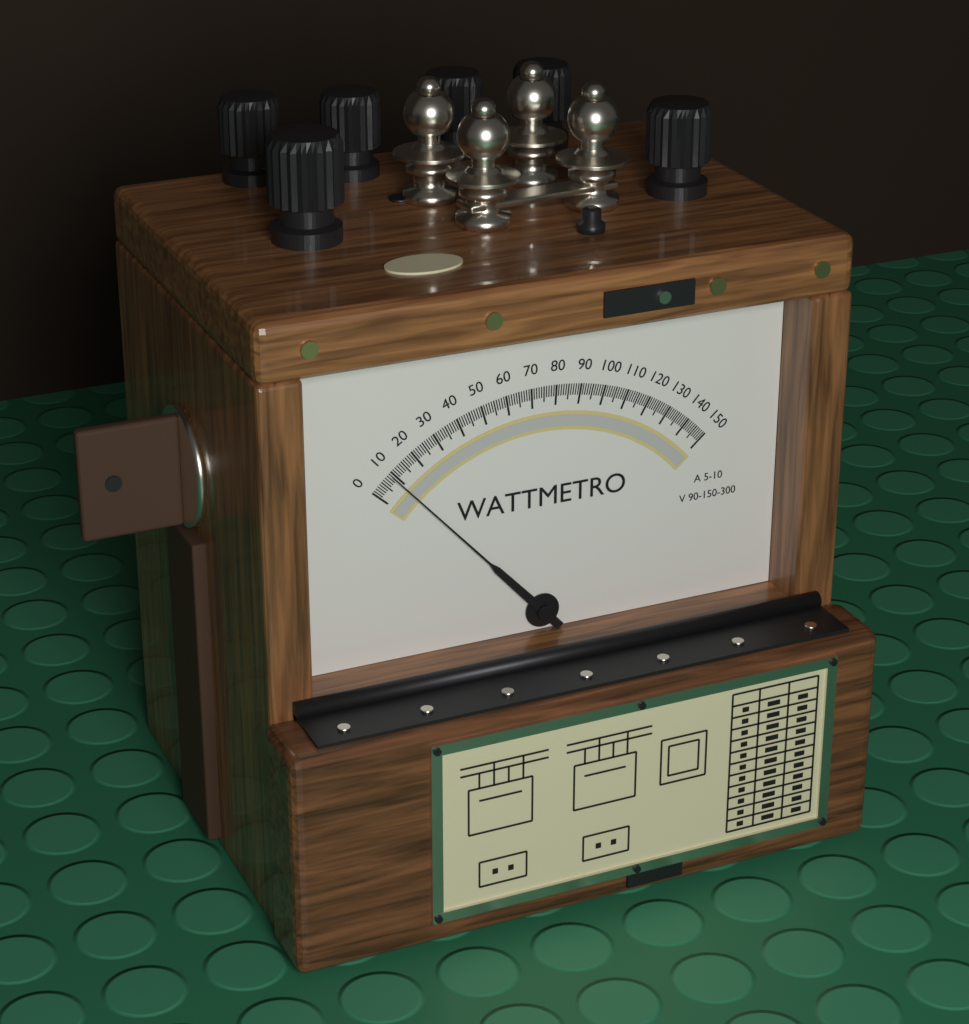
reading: 9 W
